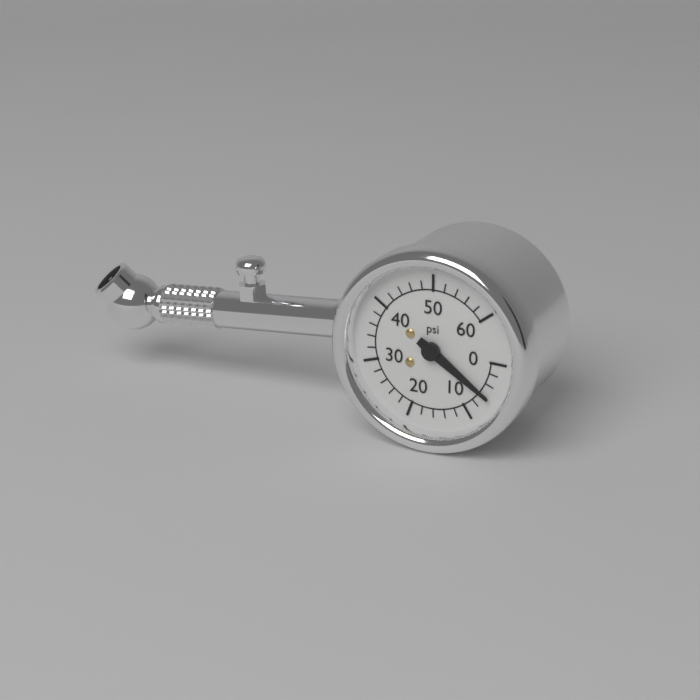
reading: 6 psi
